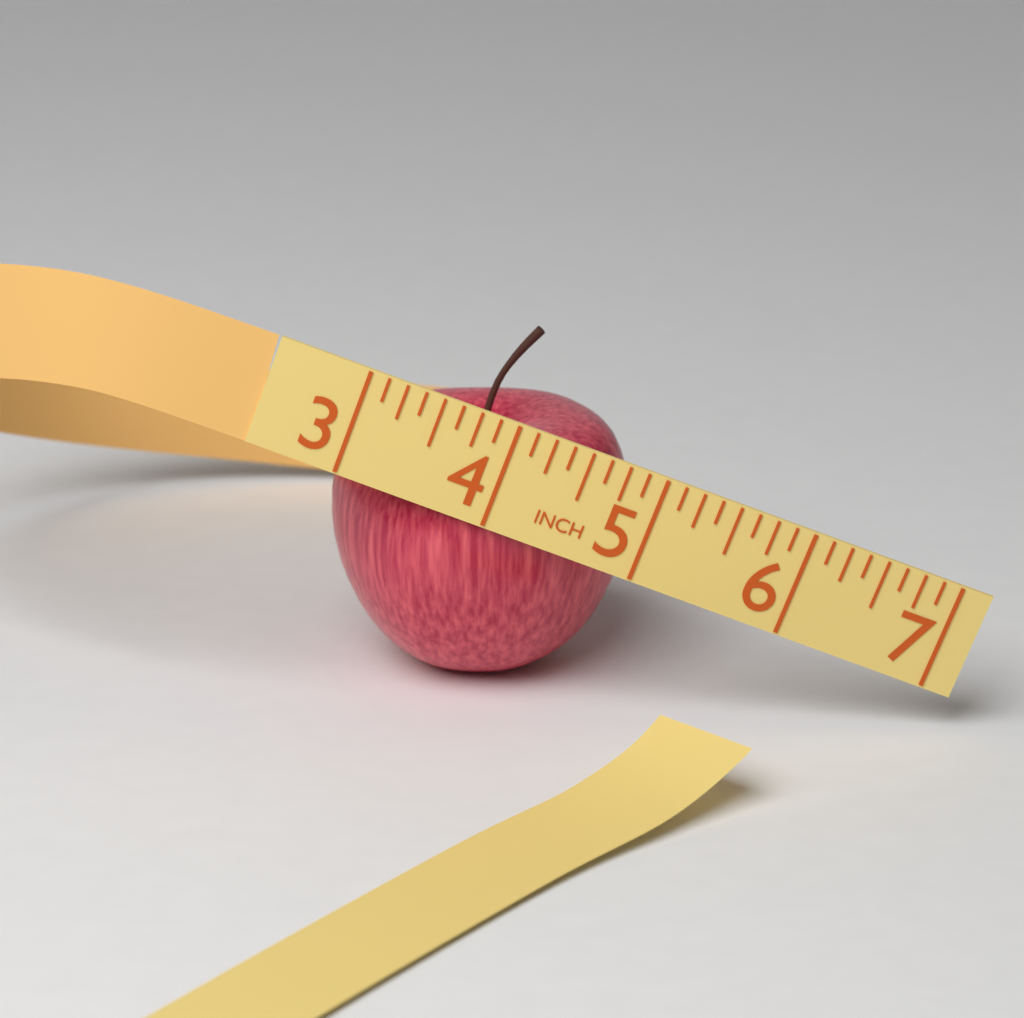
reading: 5.000 in
